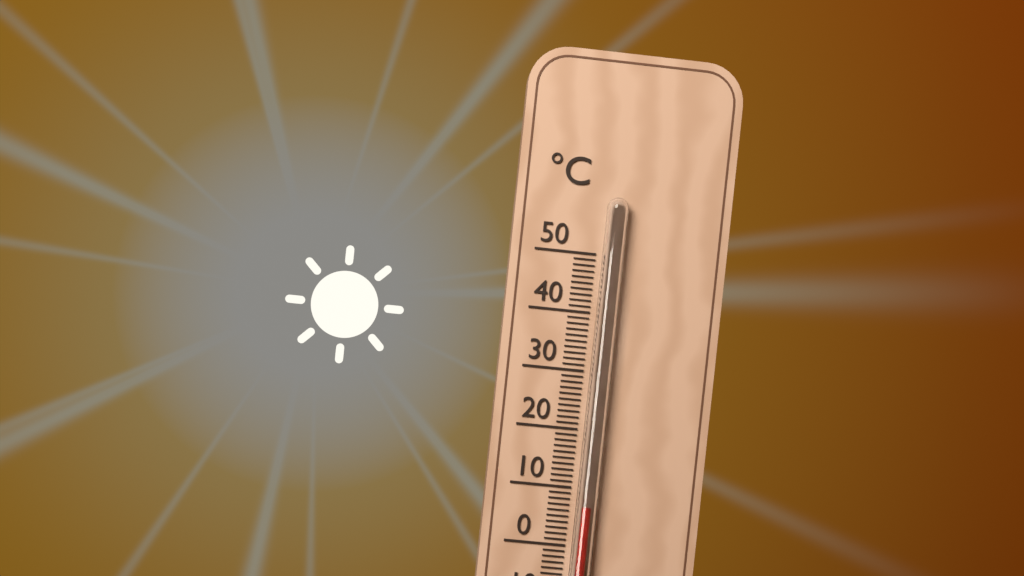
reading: 7 °C
